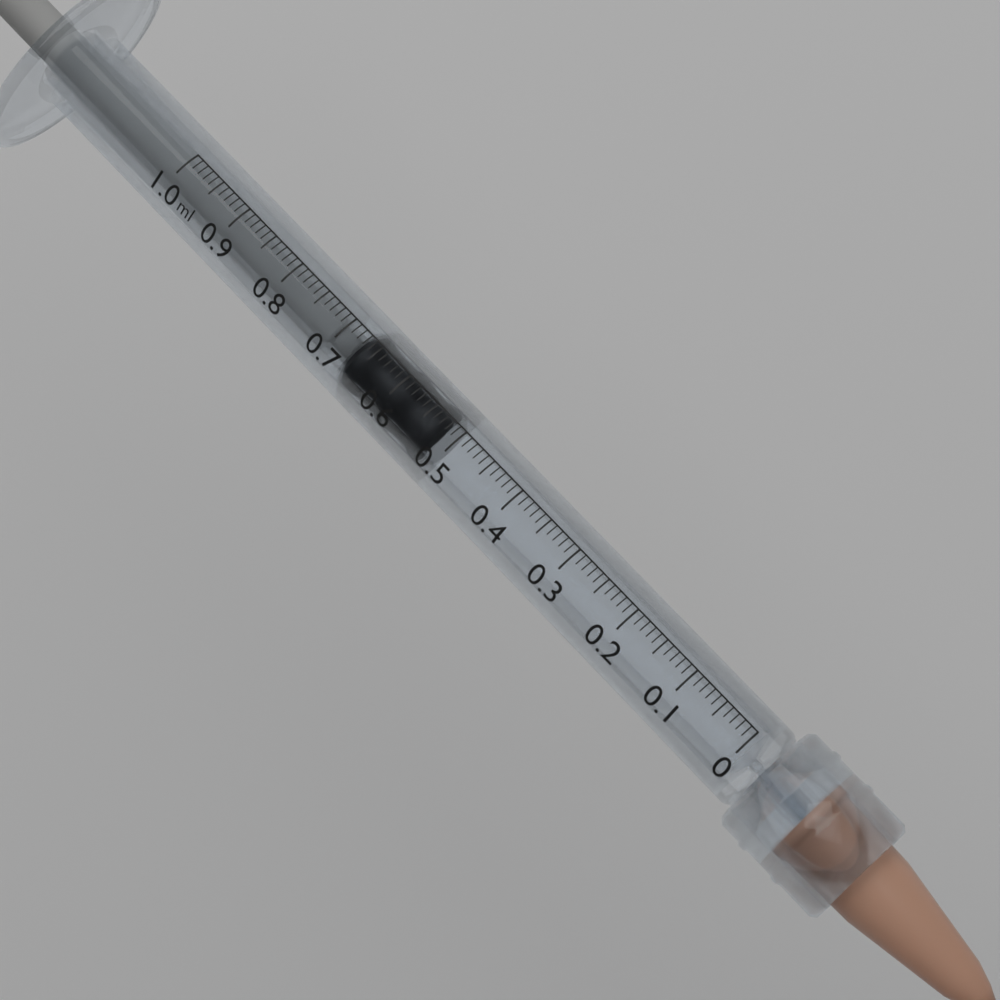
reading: 0.52 ml
